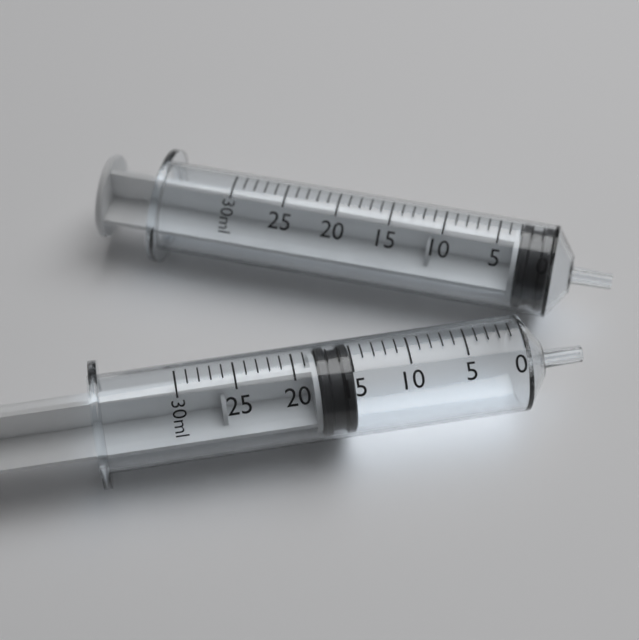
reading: 15 ml
